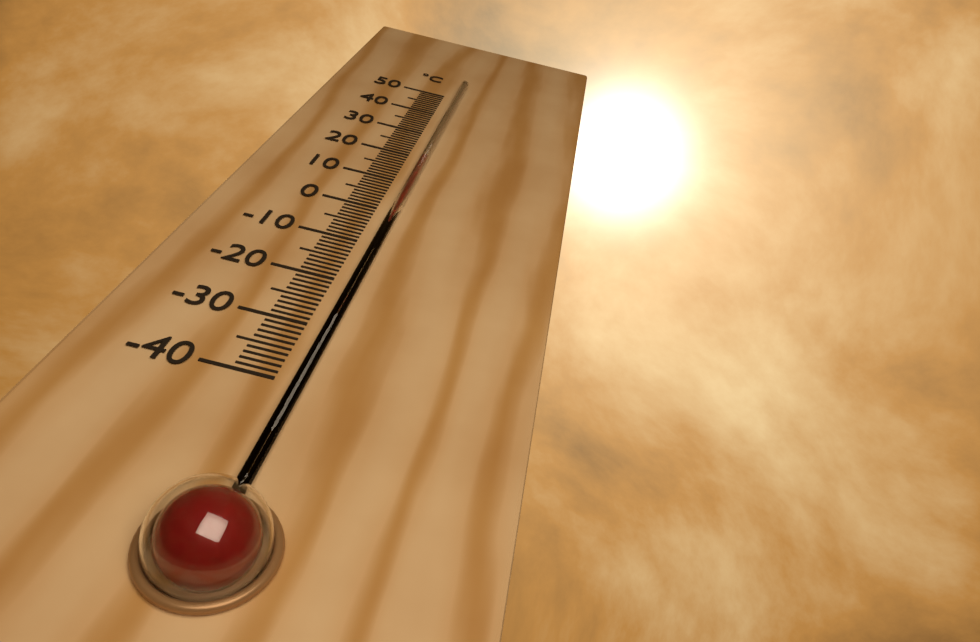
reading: 19 °C
